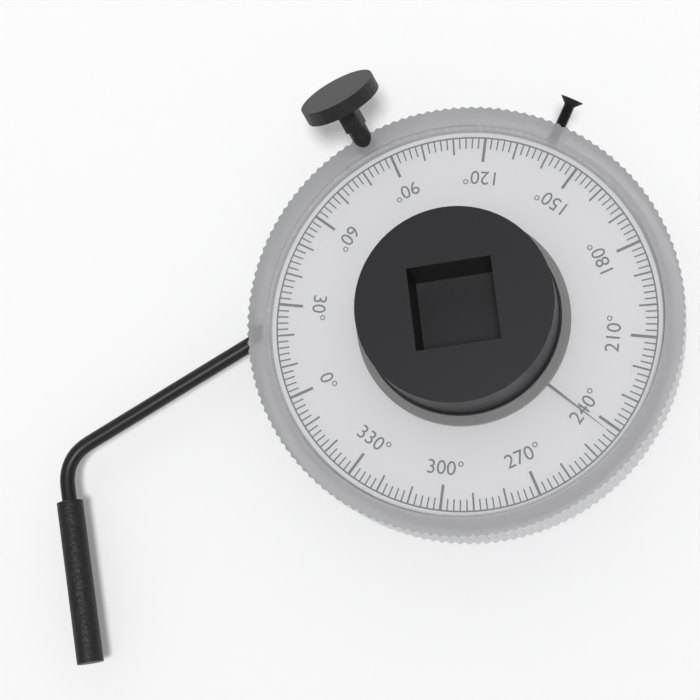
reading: 242 °
